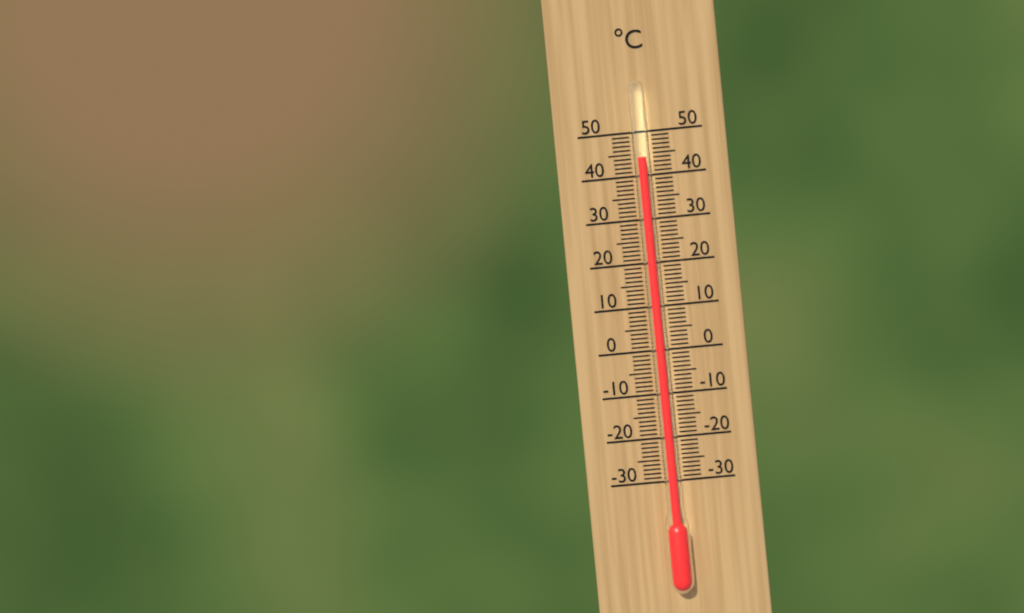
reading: 44 °C
